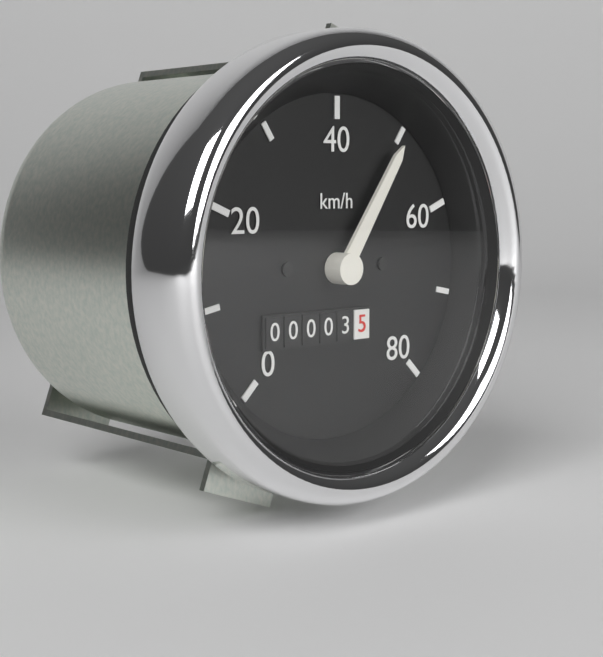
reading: 50 km/h
